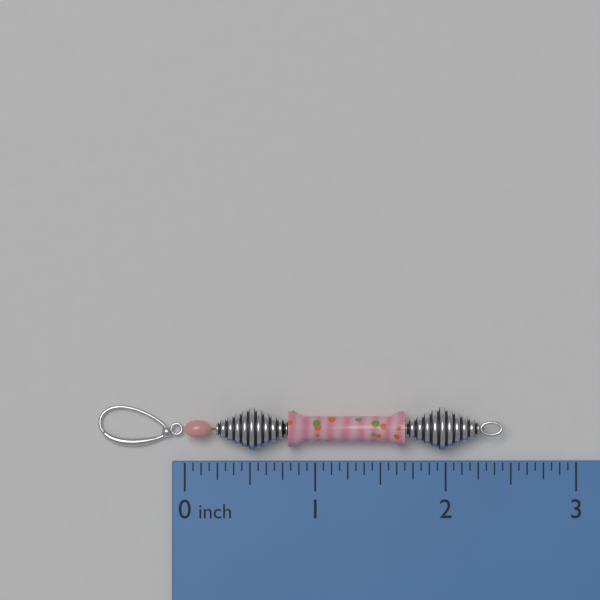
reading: 2.4375 inch
